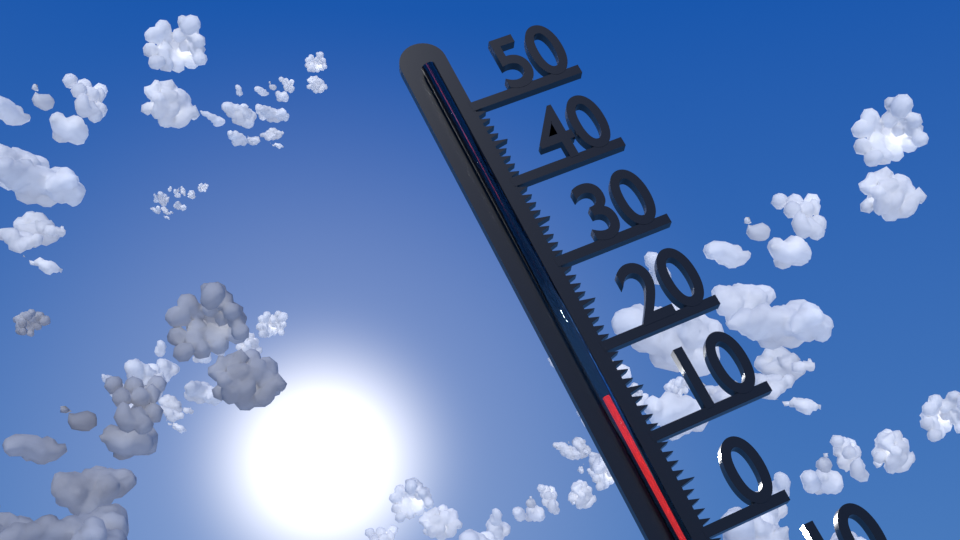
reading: 15 °C
